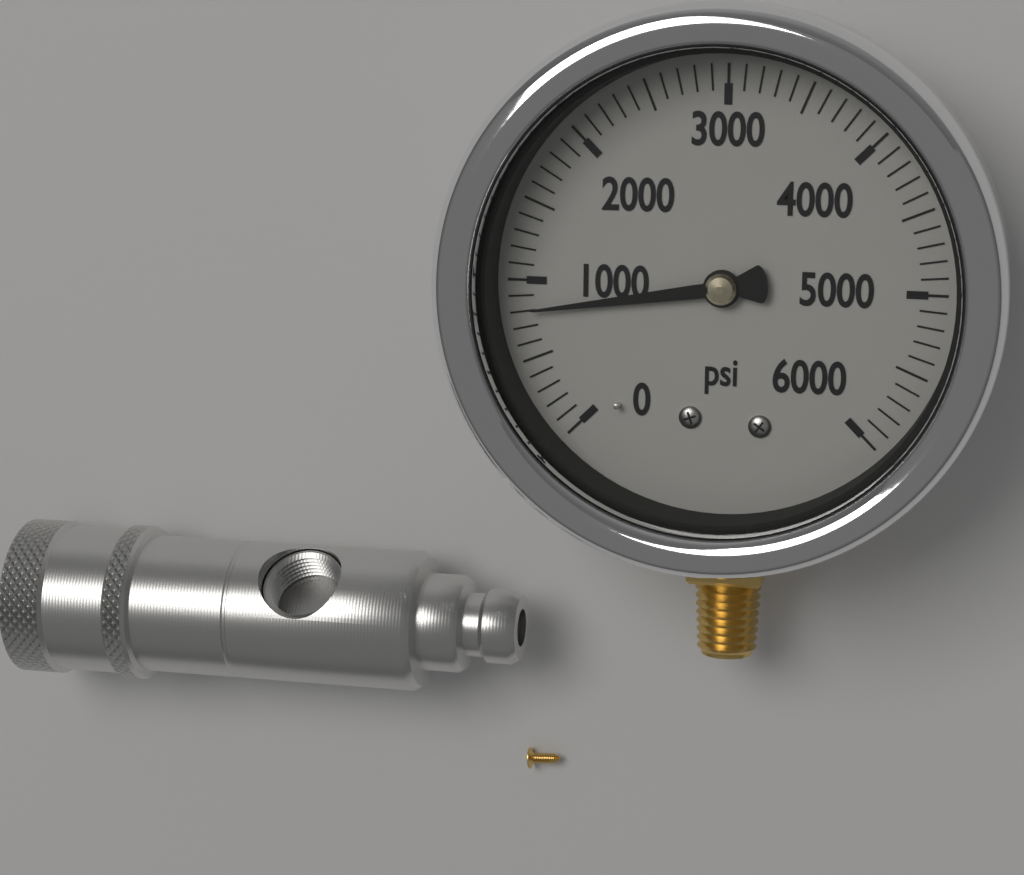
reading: 800 psi
